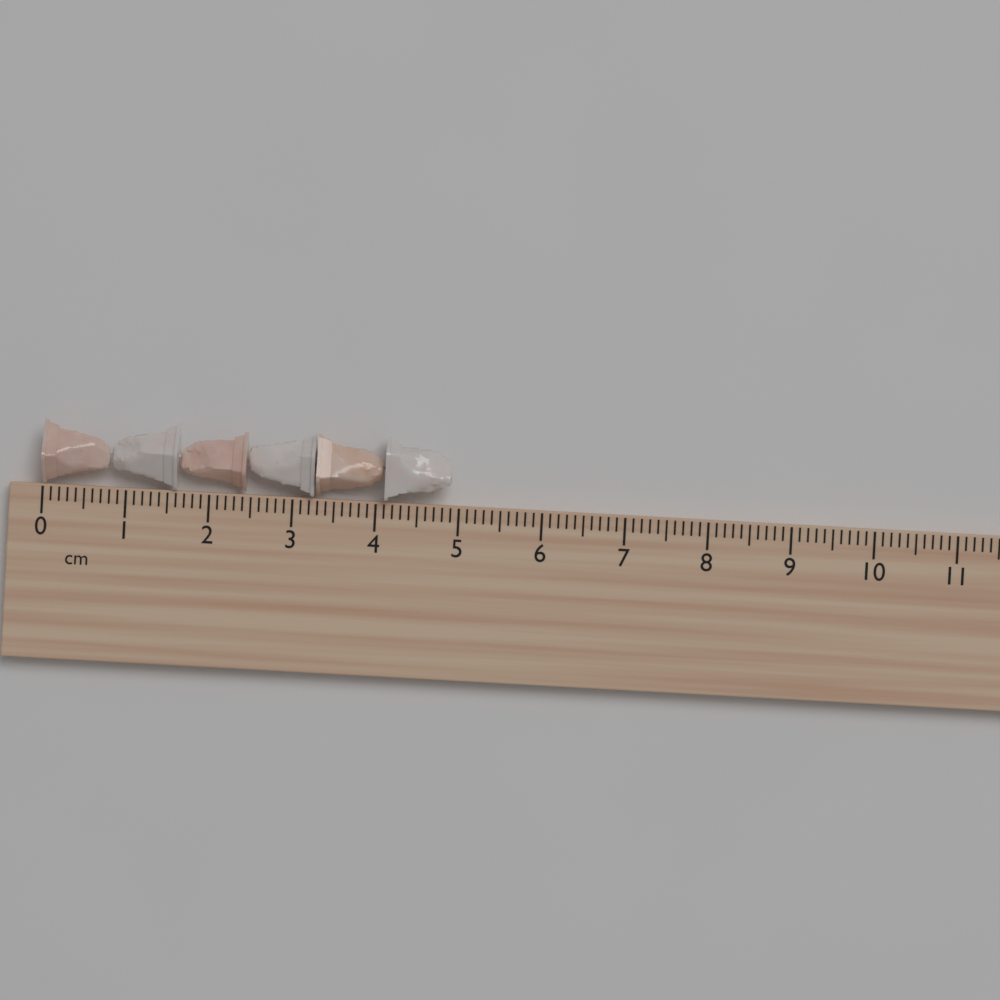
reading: 4.9 cm
